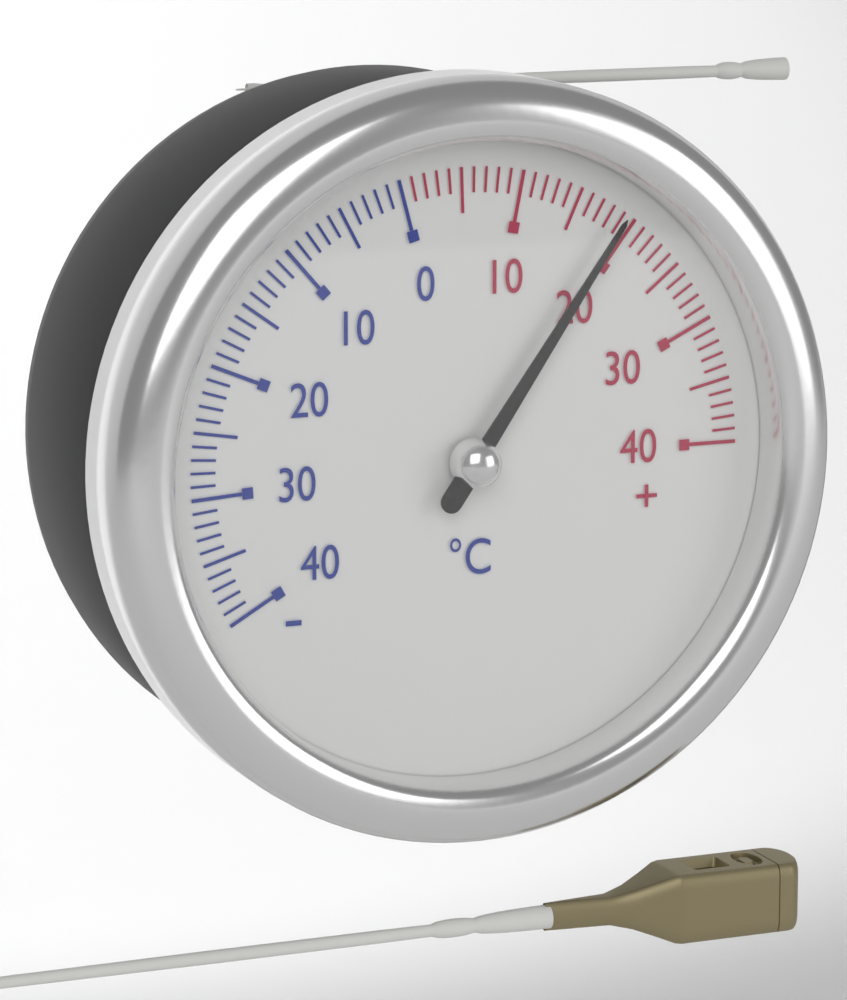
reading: 19 °C
